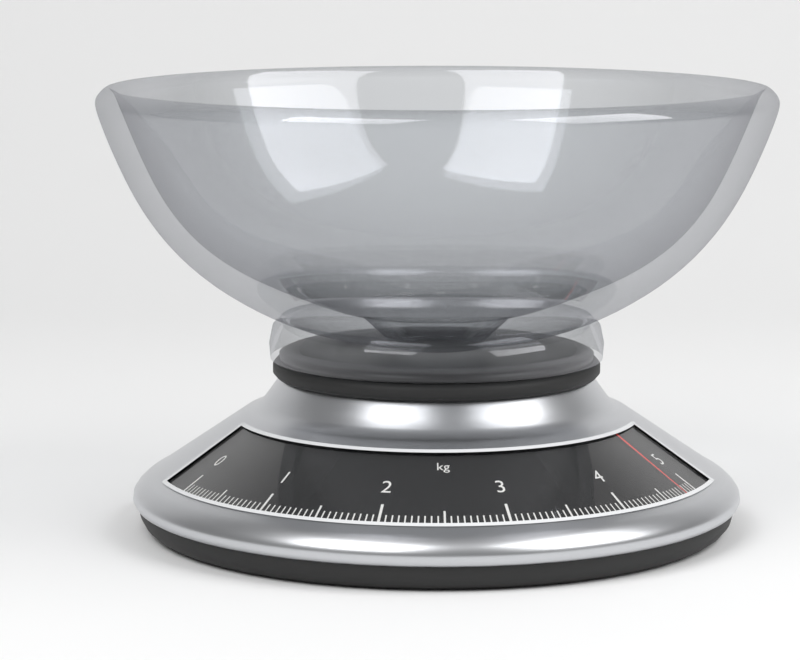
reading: 4.80 kg
